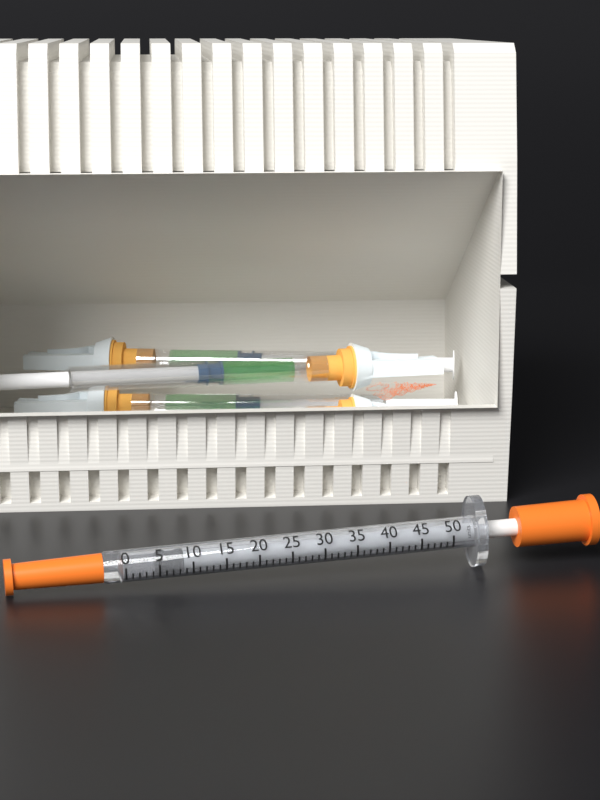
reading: 5 units
